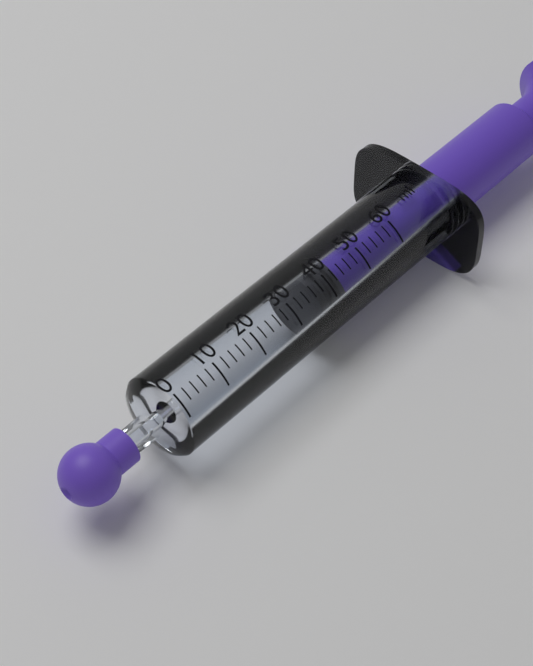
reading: 36 ml
